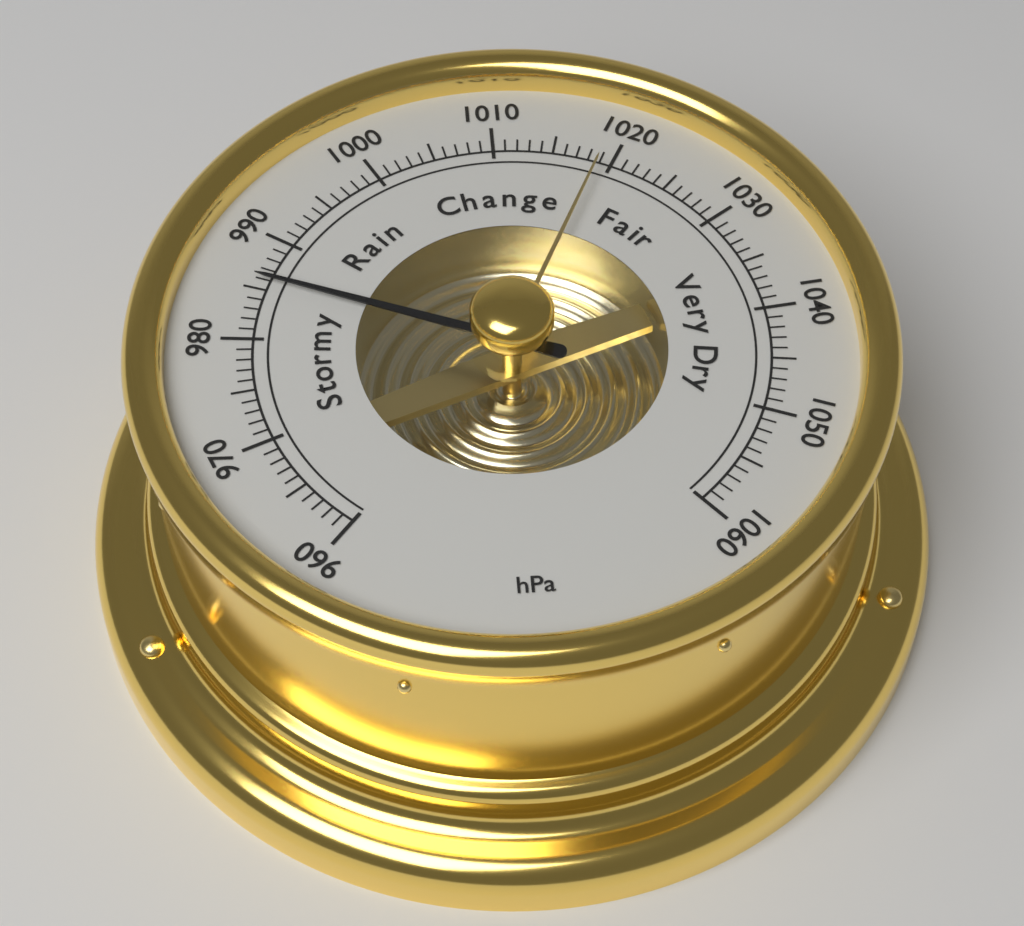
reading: 986 hPa
